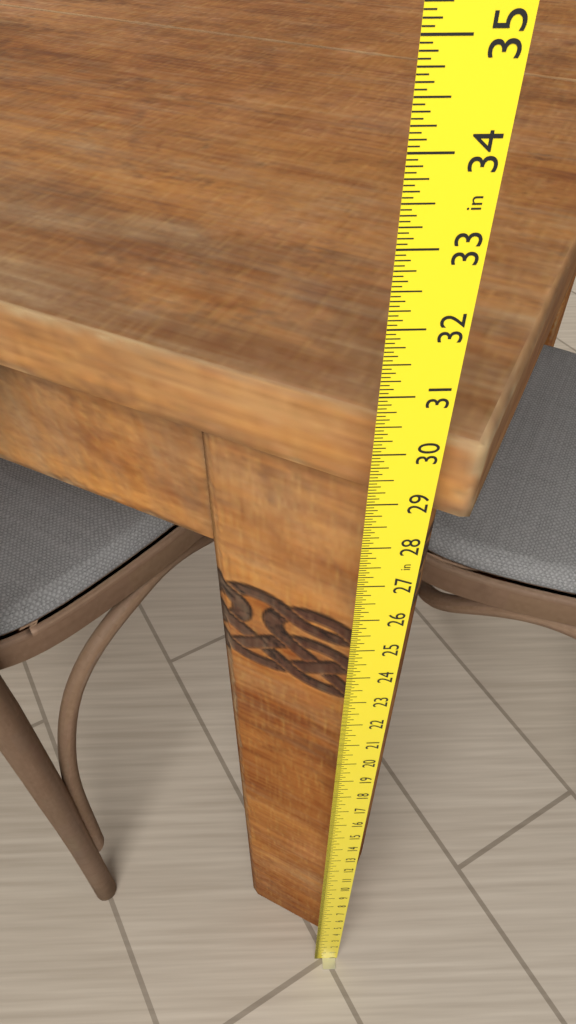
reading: 30.0000 in
